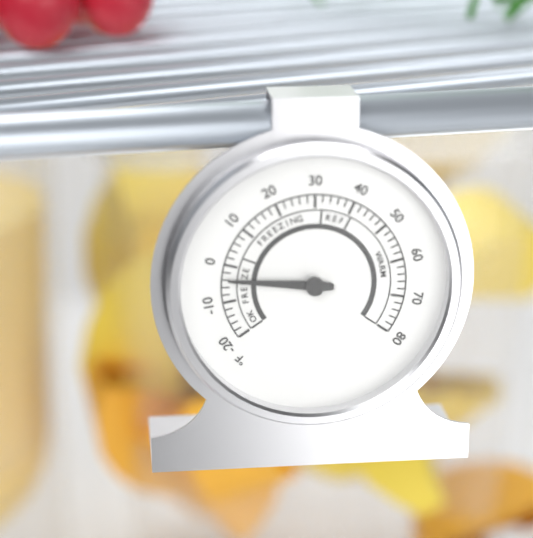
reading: -4 °F
